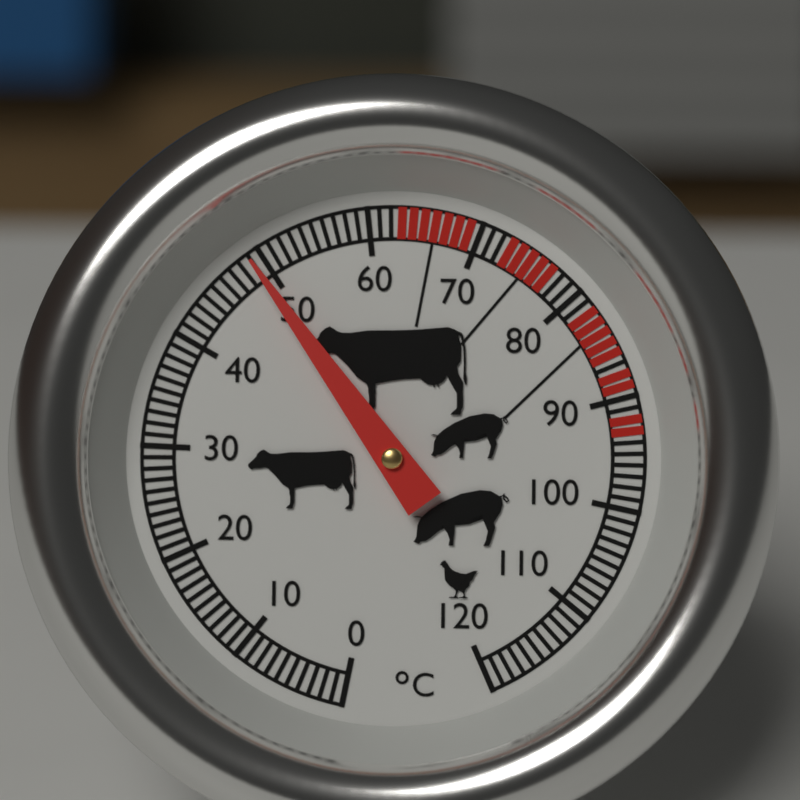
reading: 49 °C
